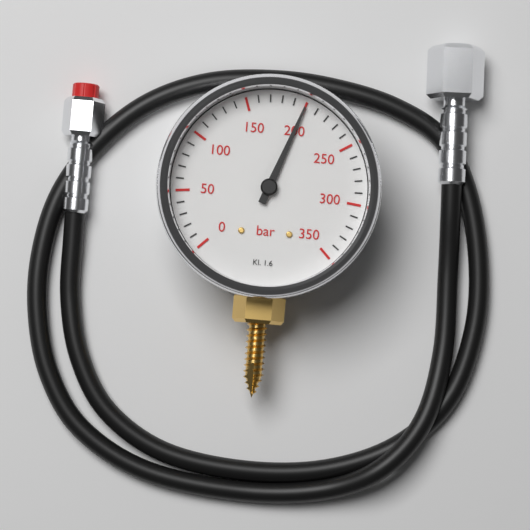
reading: 200 bar
